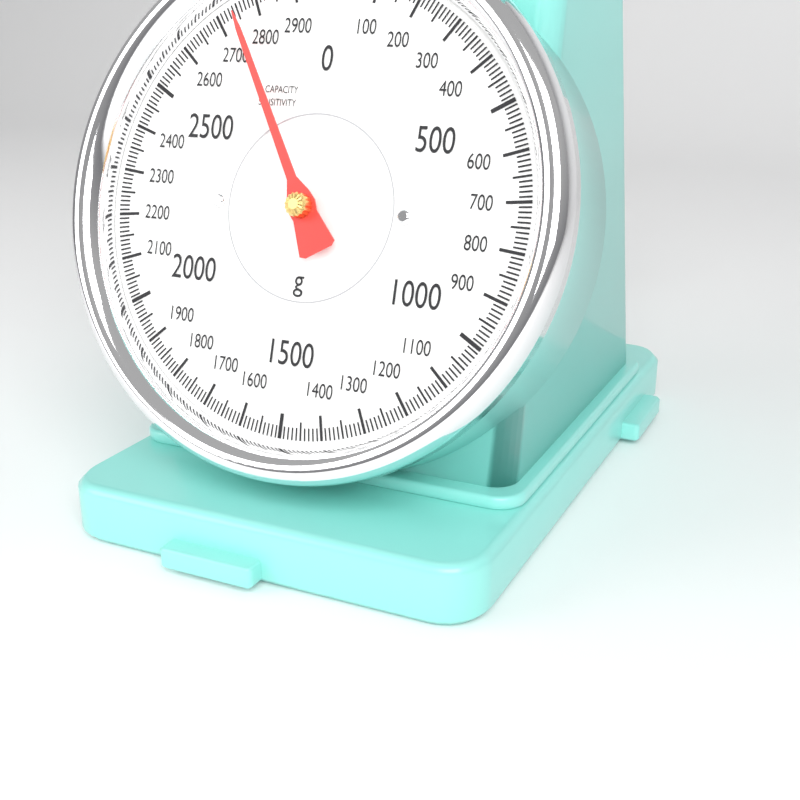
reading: 2750 g
